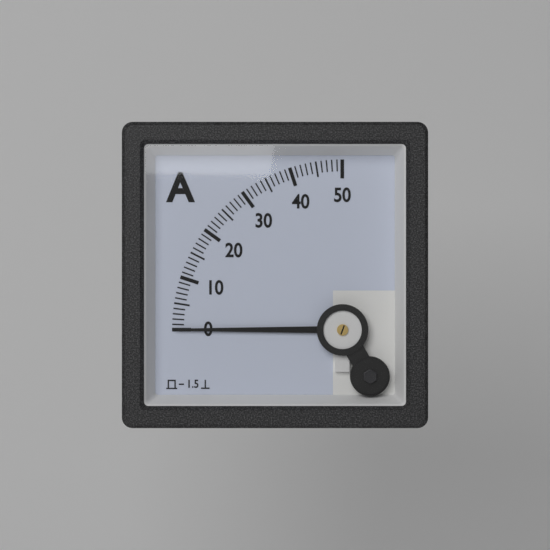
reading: 0 A
